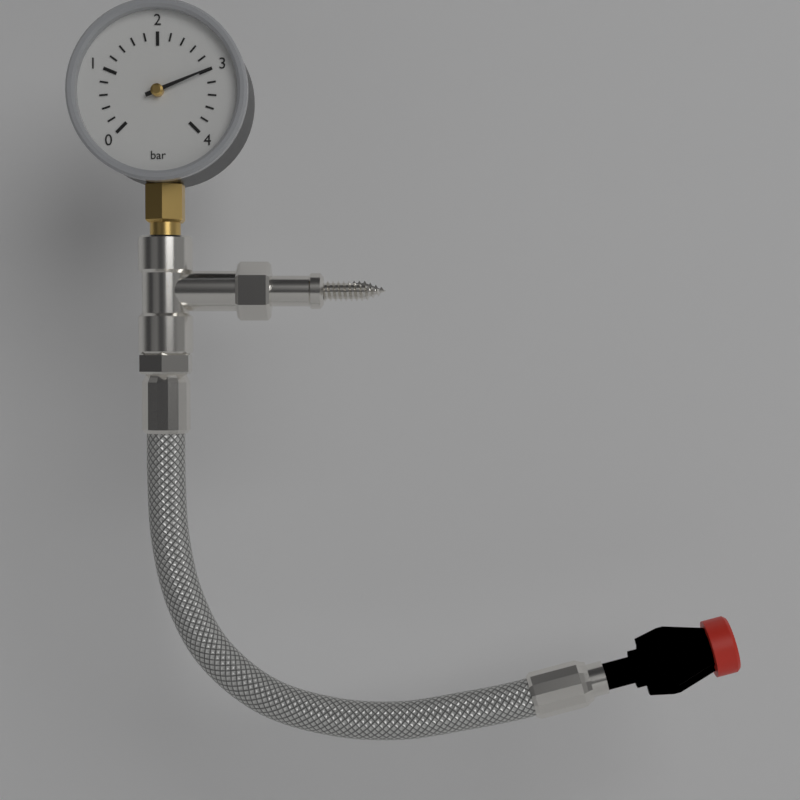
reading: 3.0 bar
